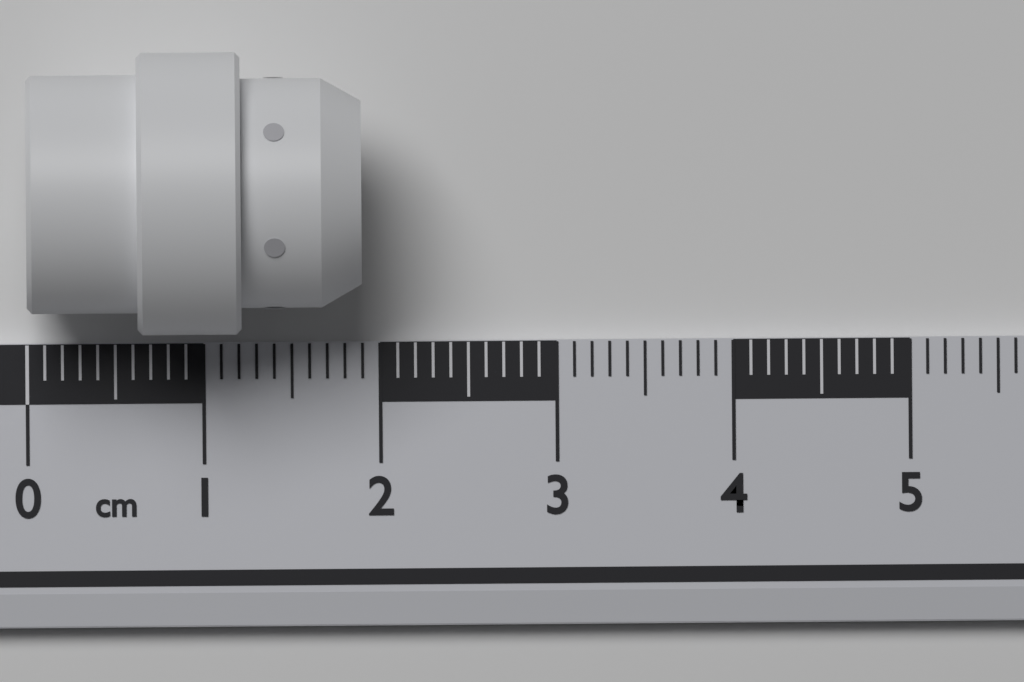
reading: 1.9 cm
